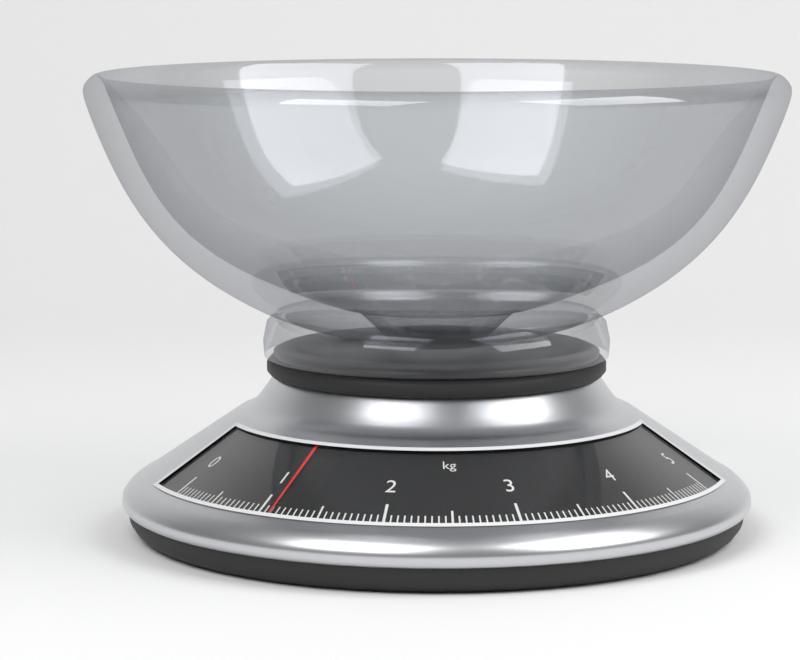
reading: 1.10 kg
